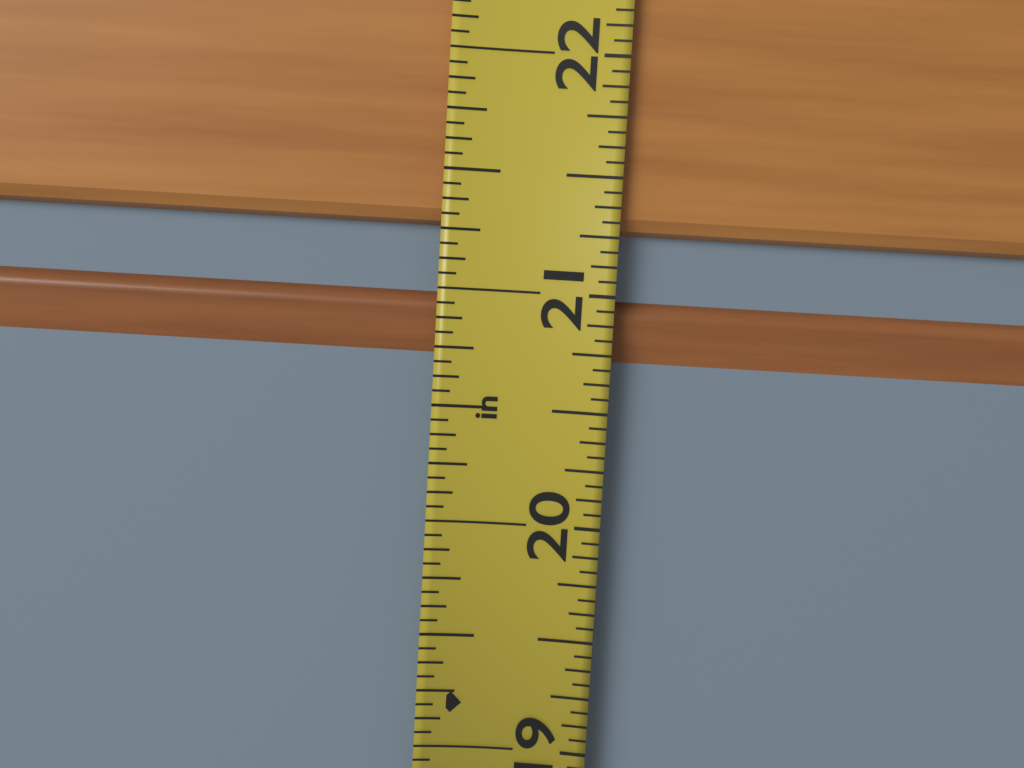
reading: 21.3750 in
